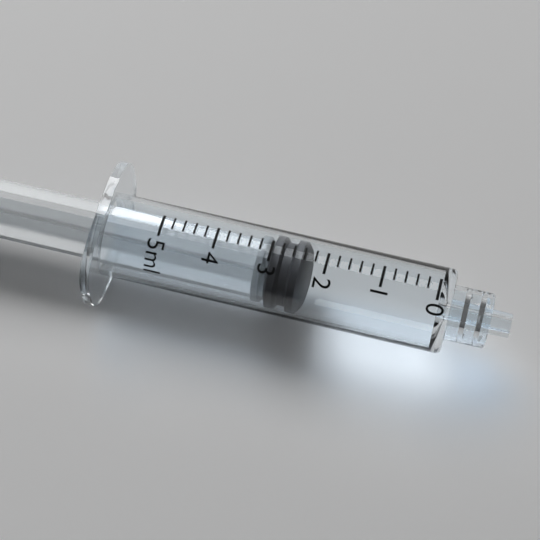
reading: 2.4 ml
